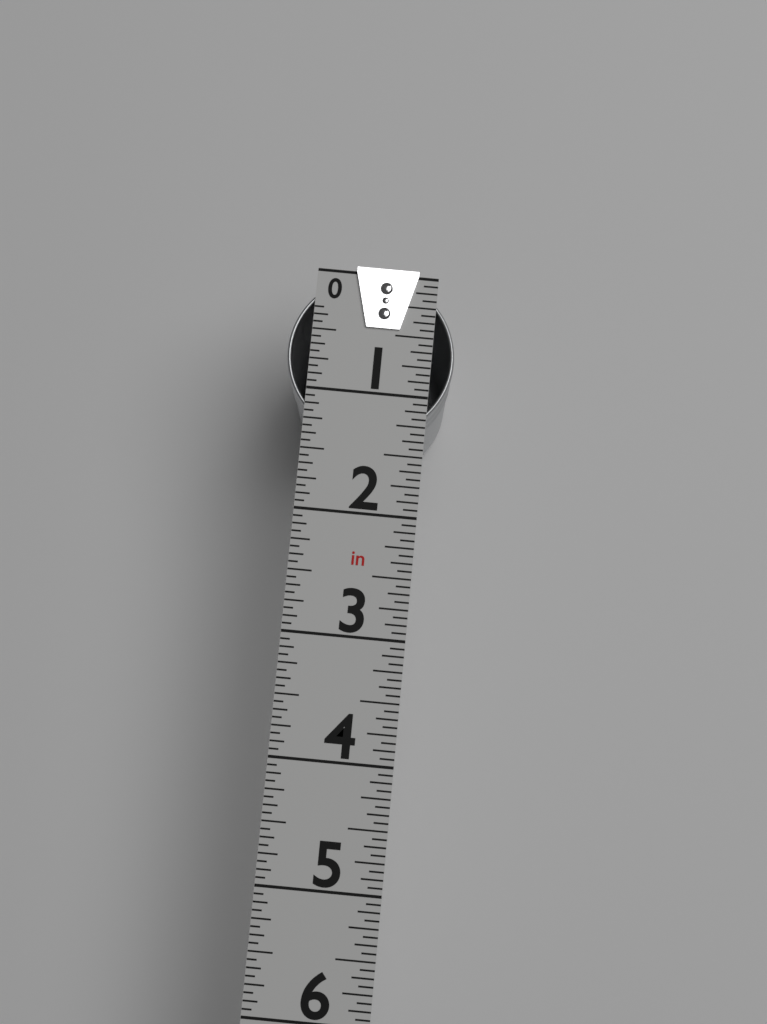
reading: 1.3750 in
